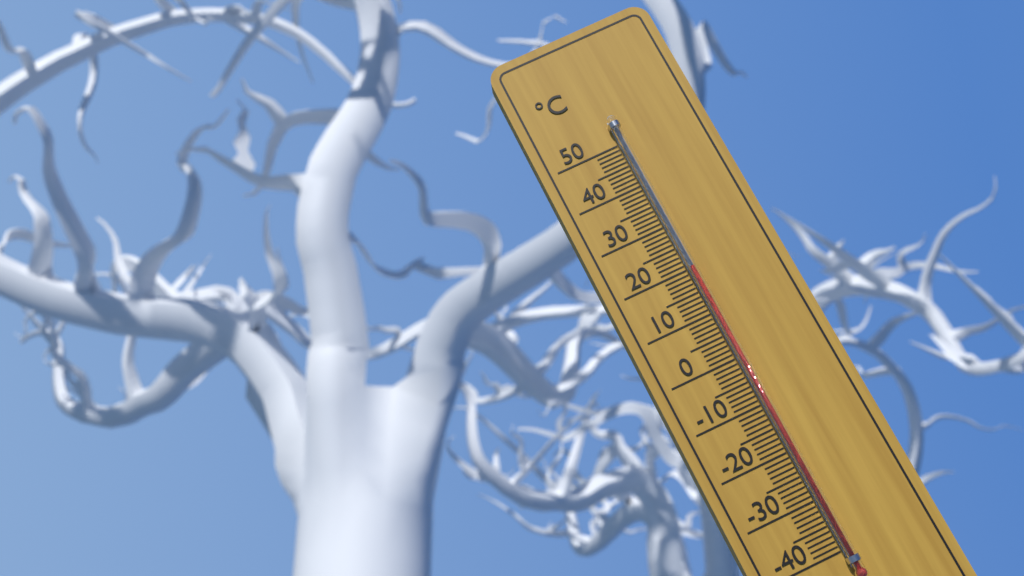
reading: 20 °C
